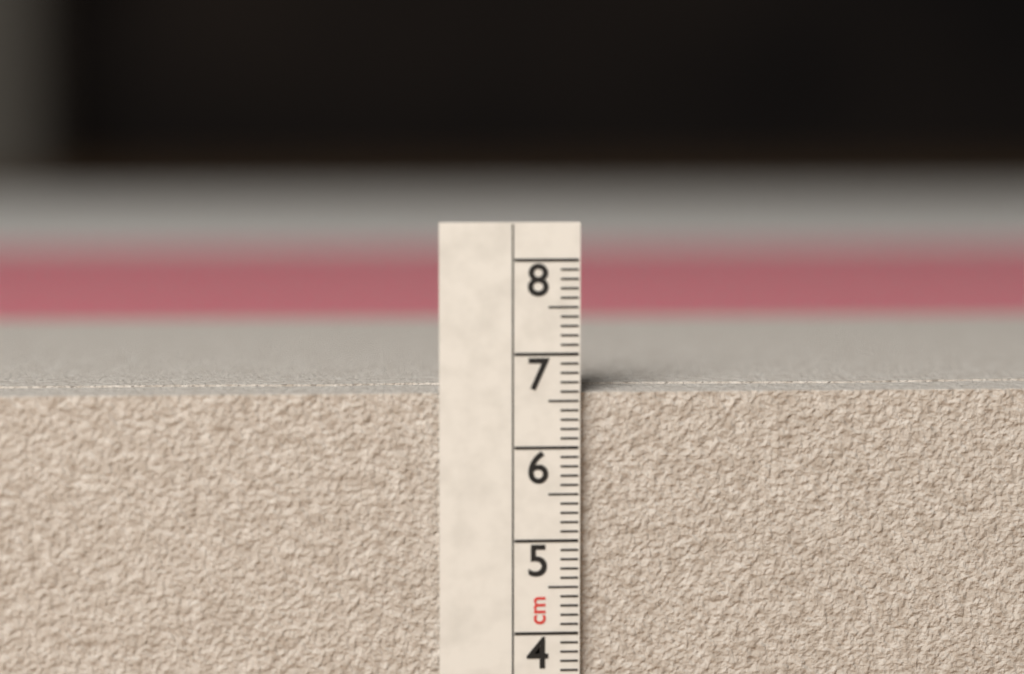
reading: 6.6 cm
